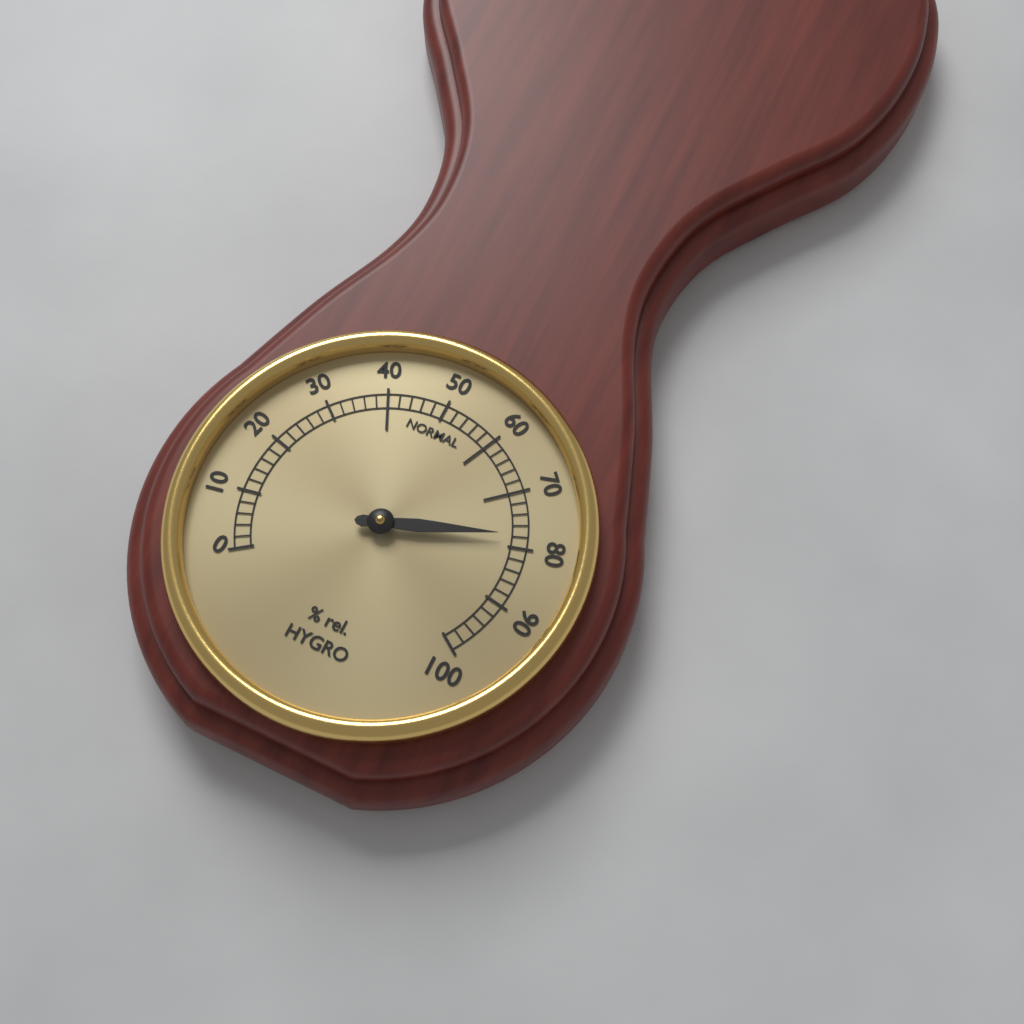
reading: 78 % rel.
